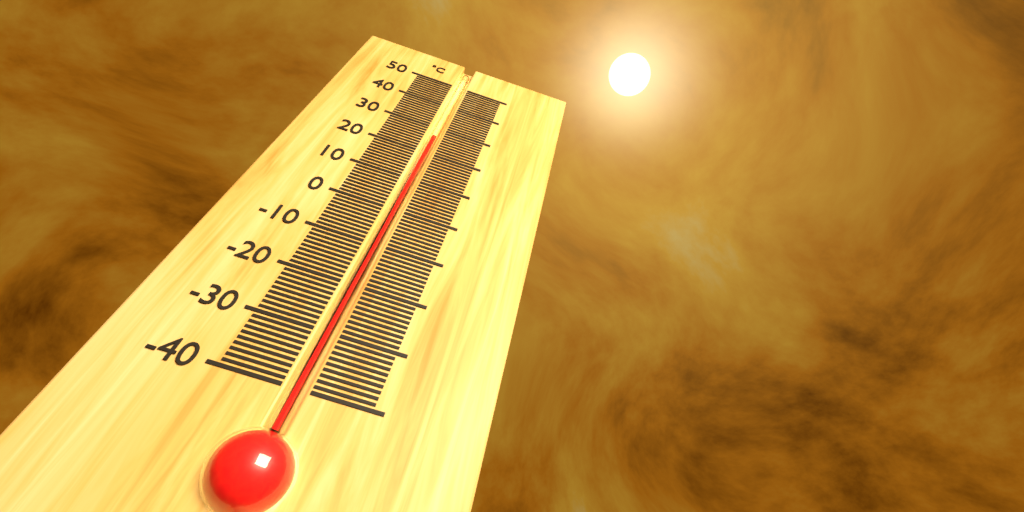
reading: 27 °C
